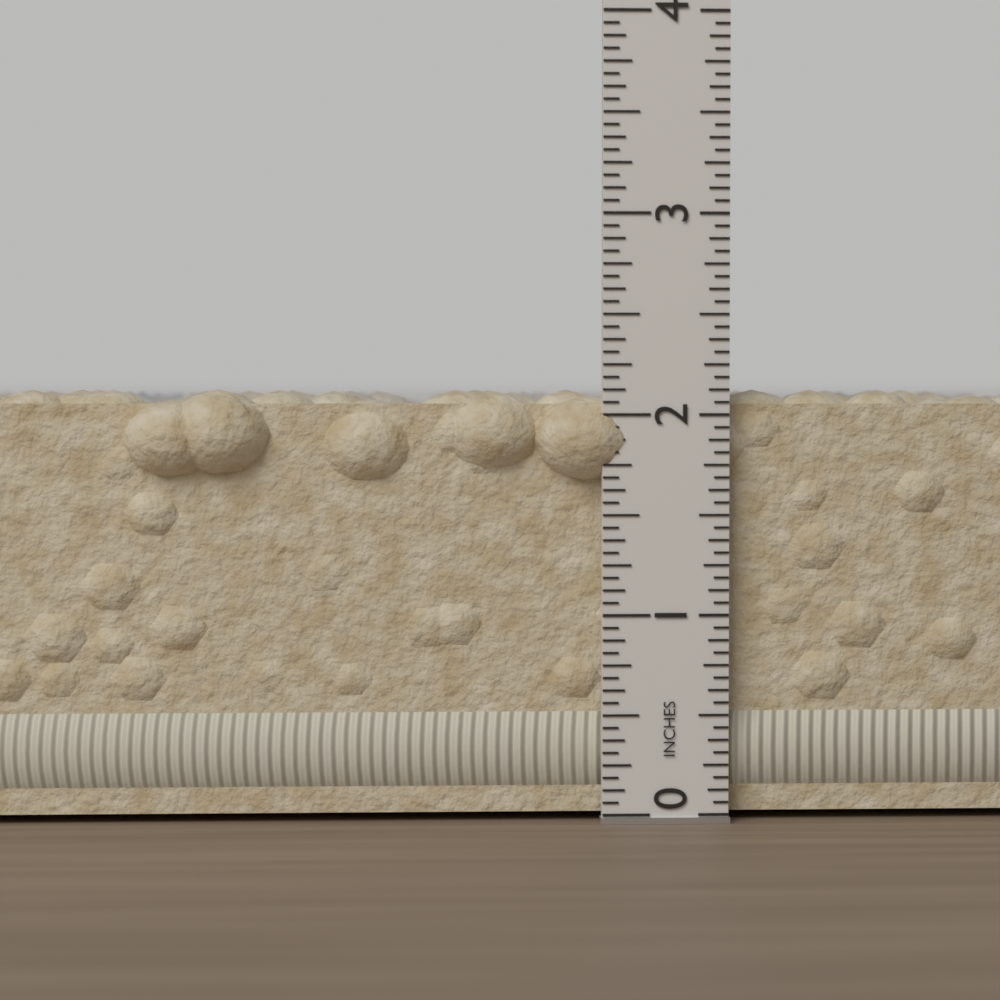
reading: 2.1250 in
